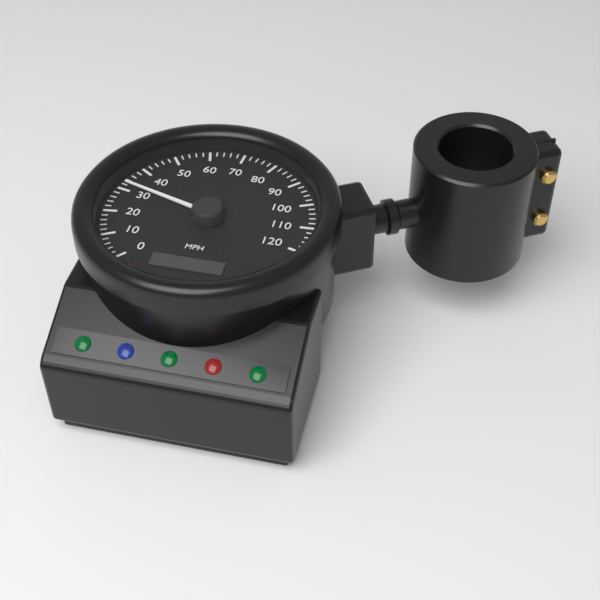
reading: 32 mph
